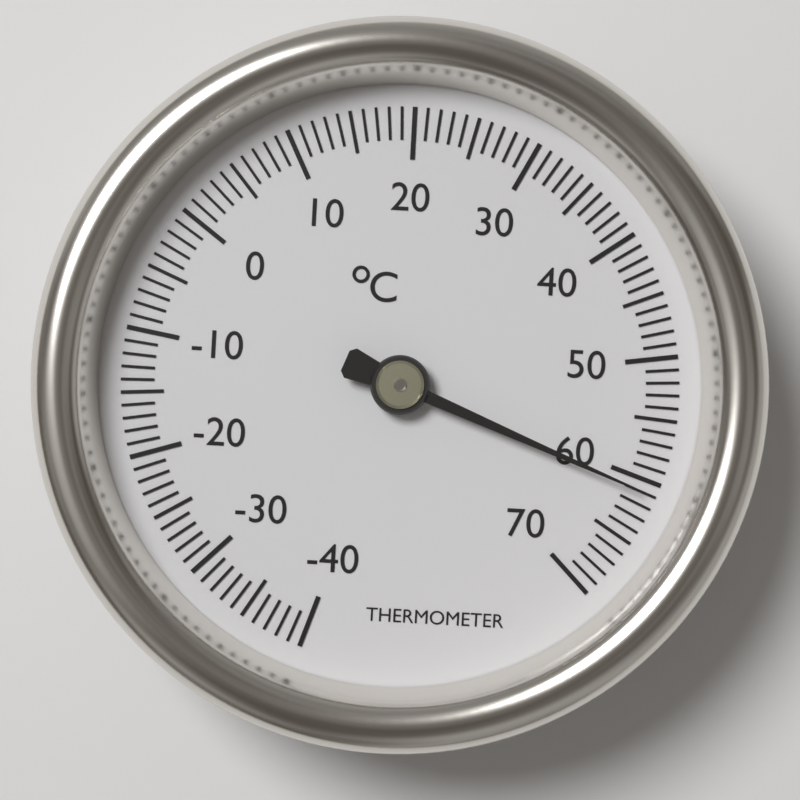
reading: 61 °C
